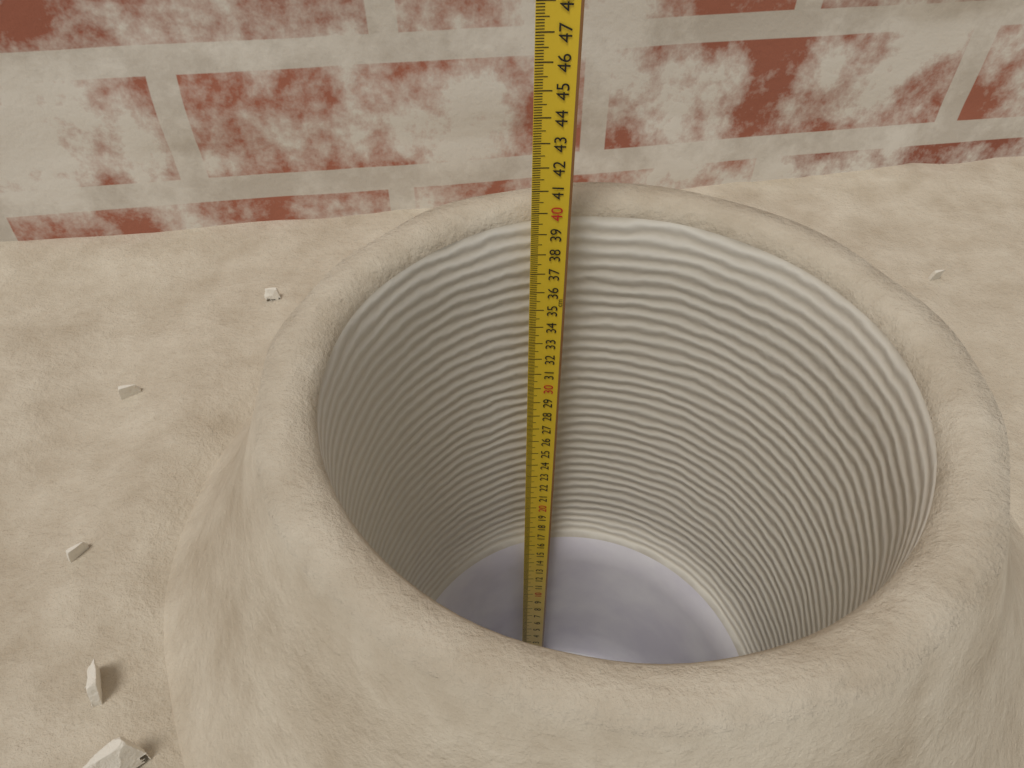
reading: 39.7 cm
